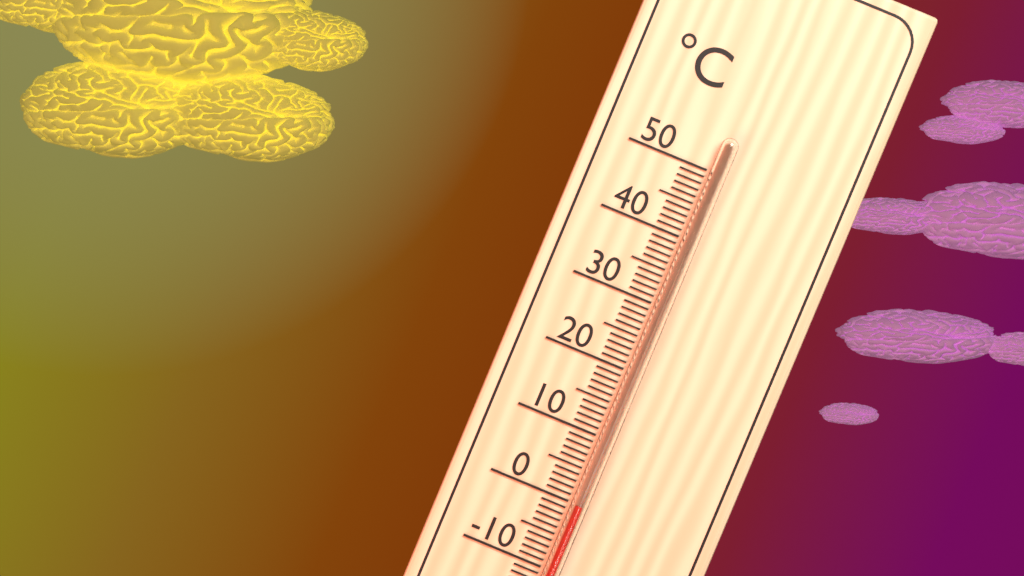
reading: 0 °C
